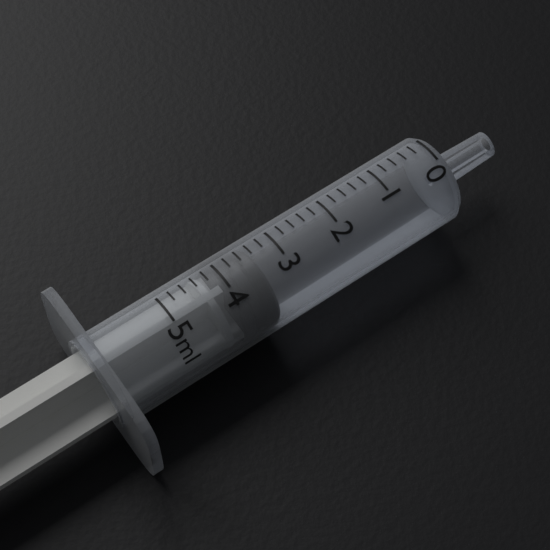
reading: 3.4 ml
